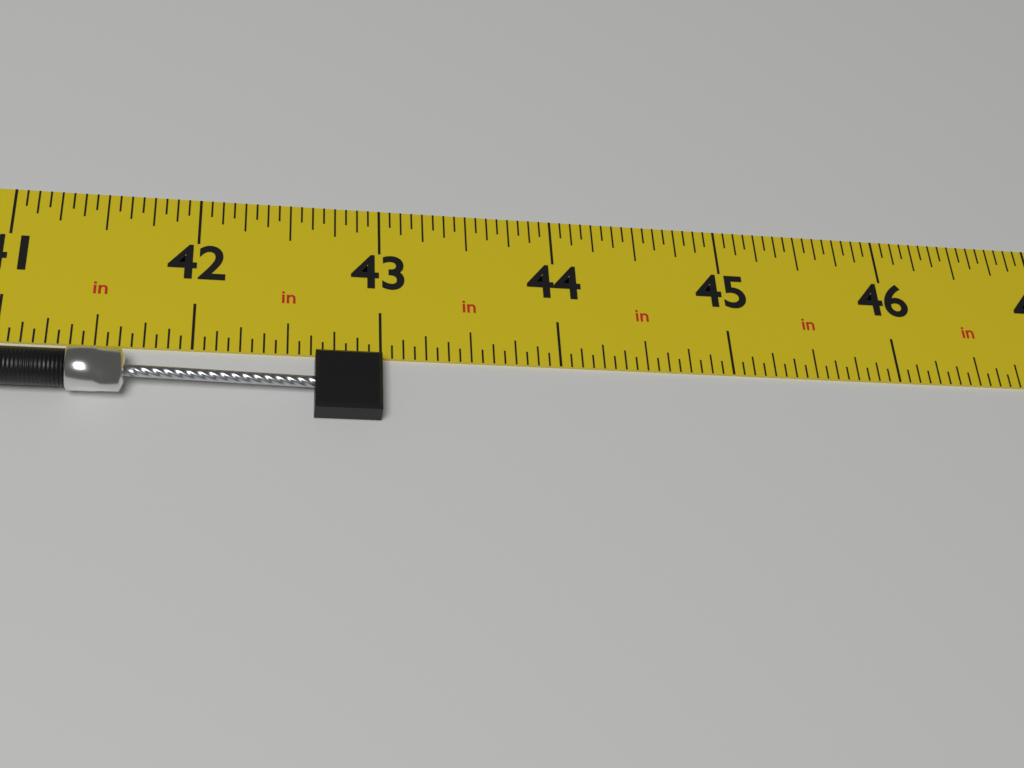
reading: 43.0000 in
